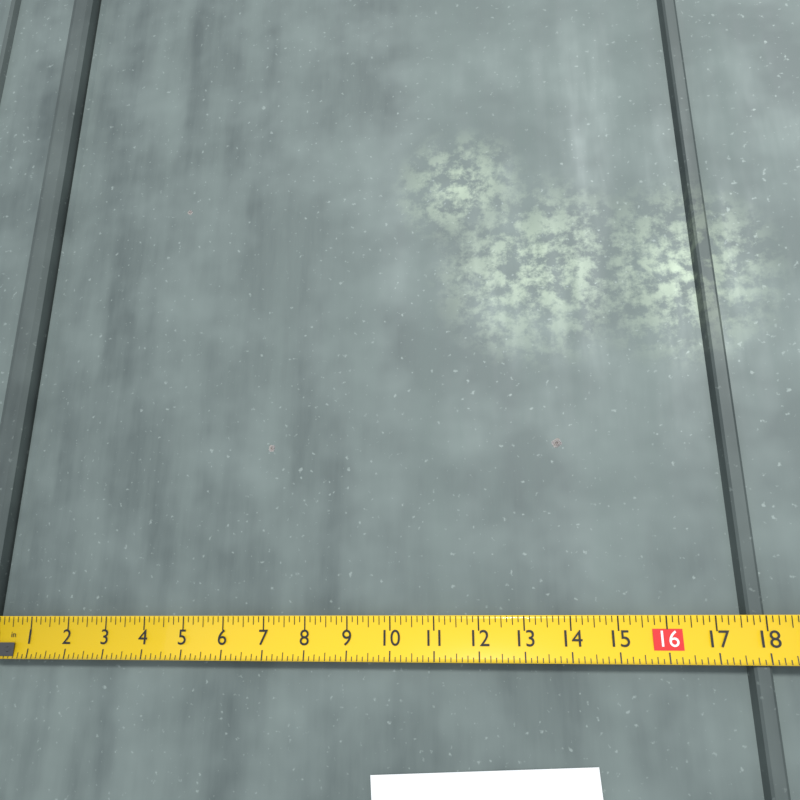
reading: 18.000 in
